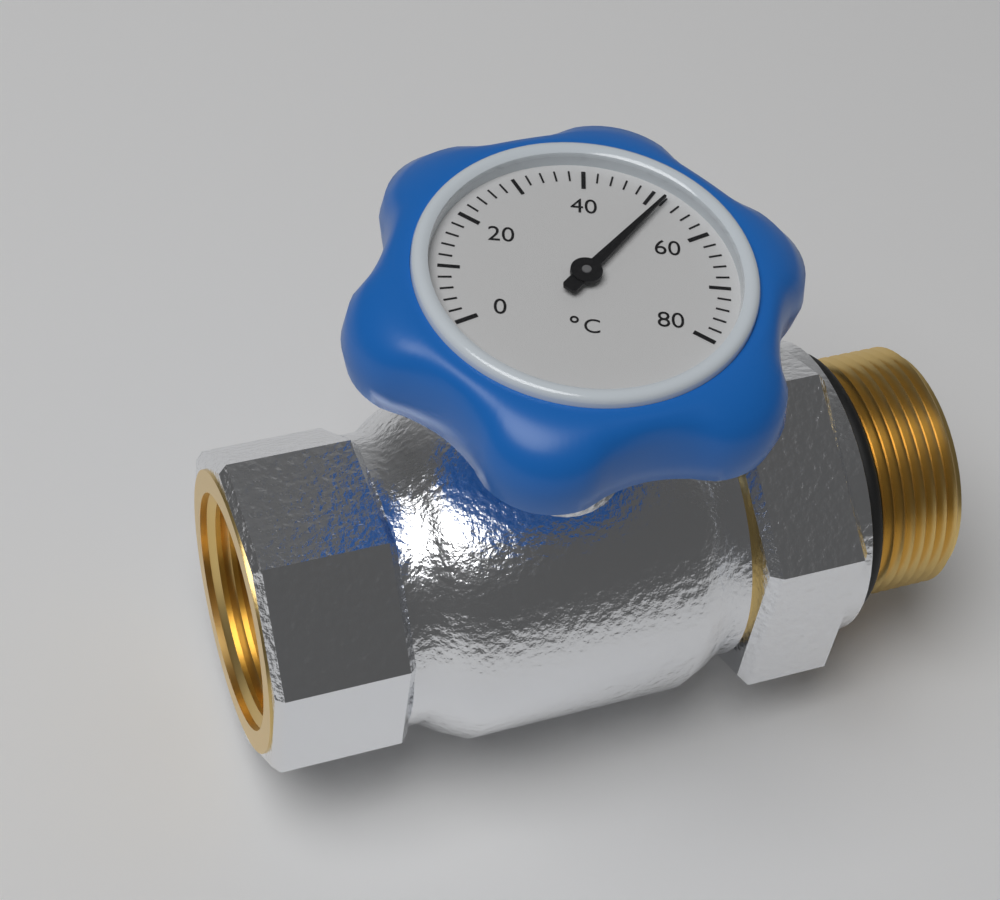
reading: 52 °C
